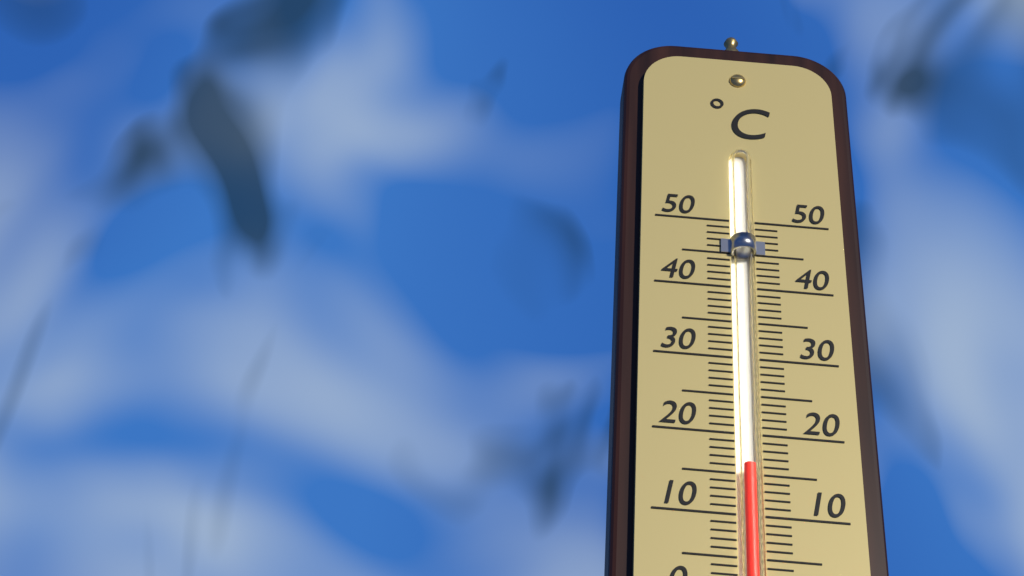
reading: 16 °C
